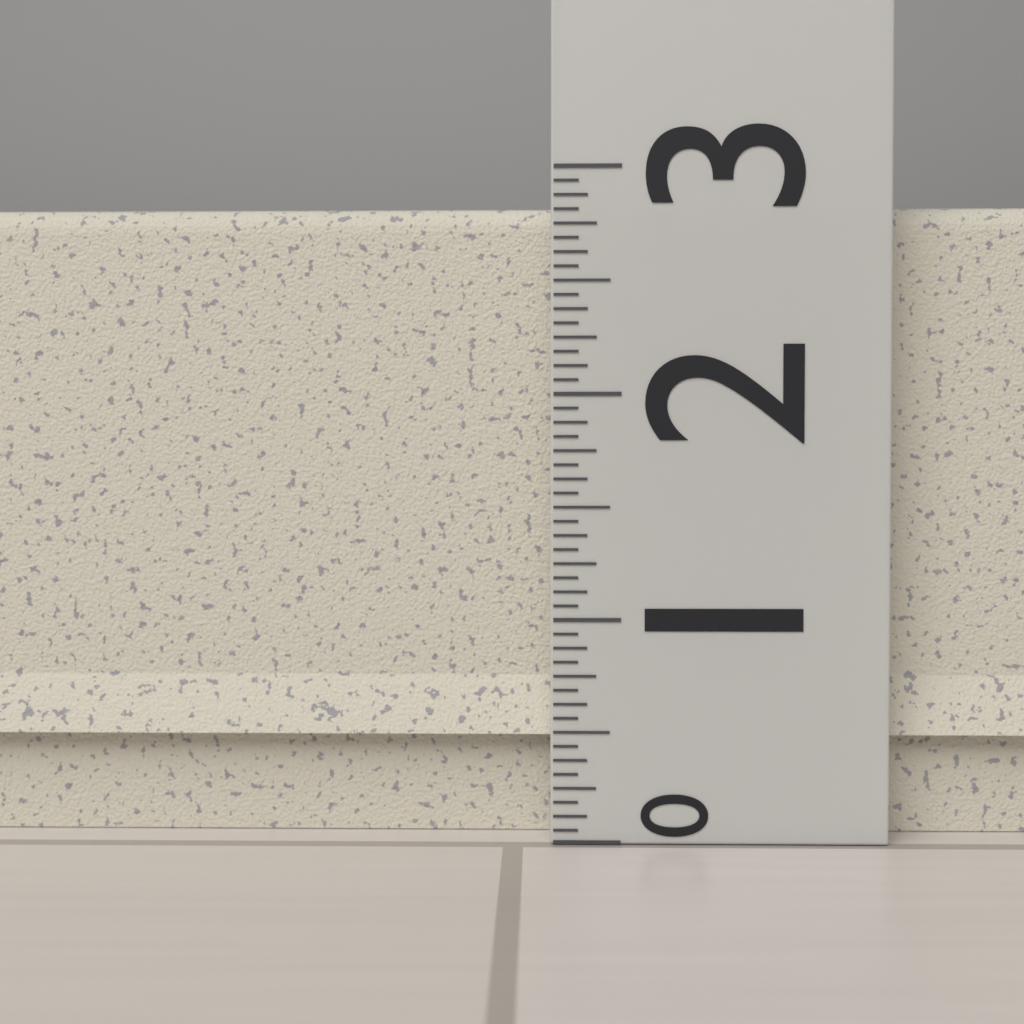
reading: 2.8750 (no unit)
